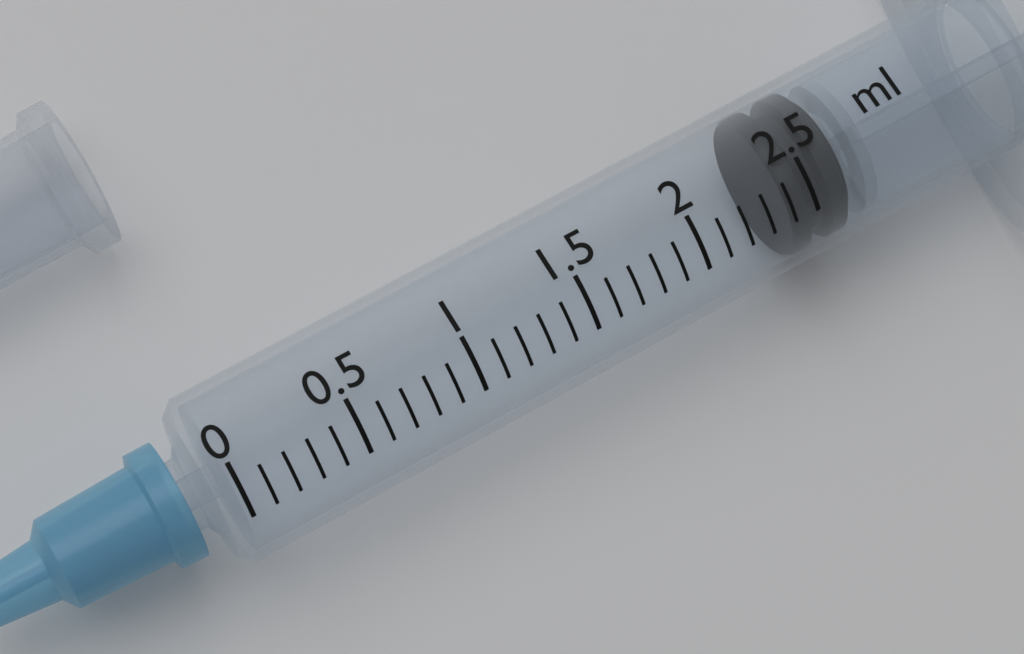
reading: 2.4 ml
